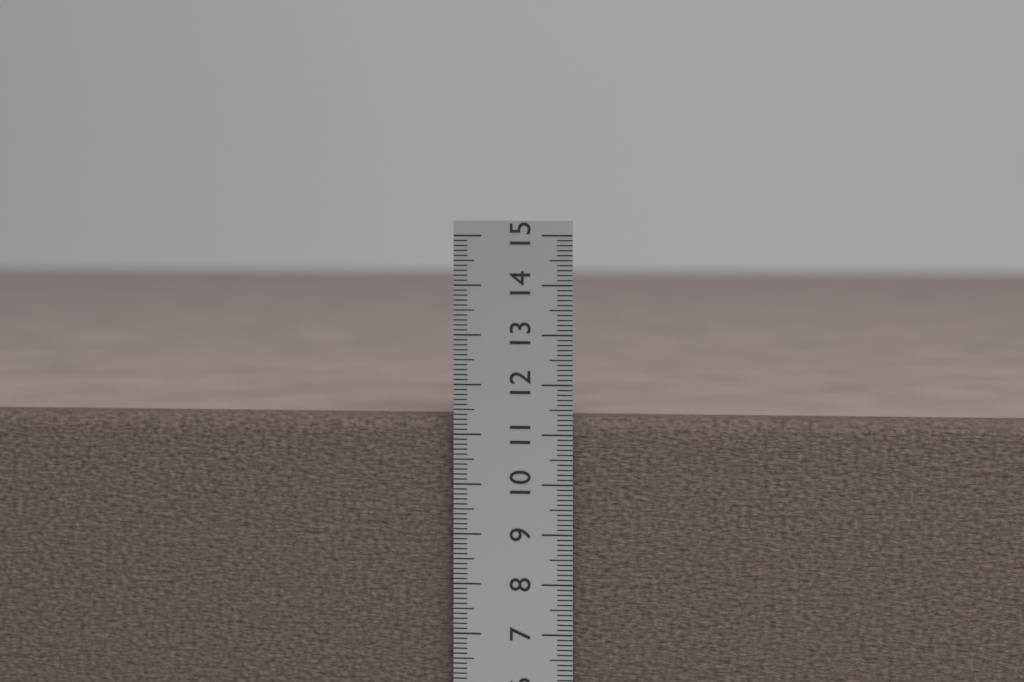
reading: 11.3 cm
